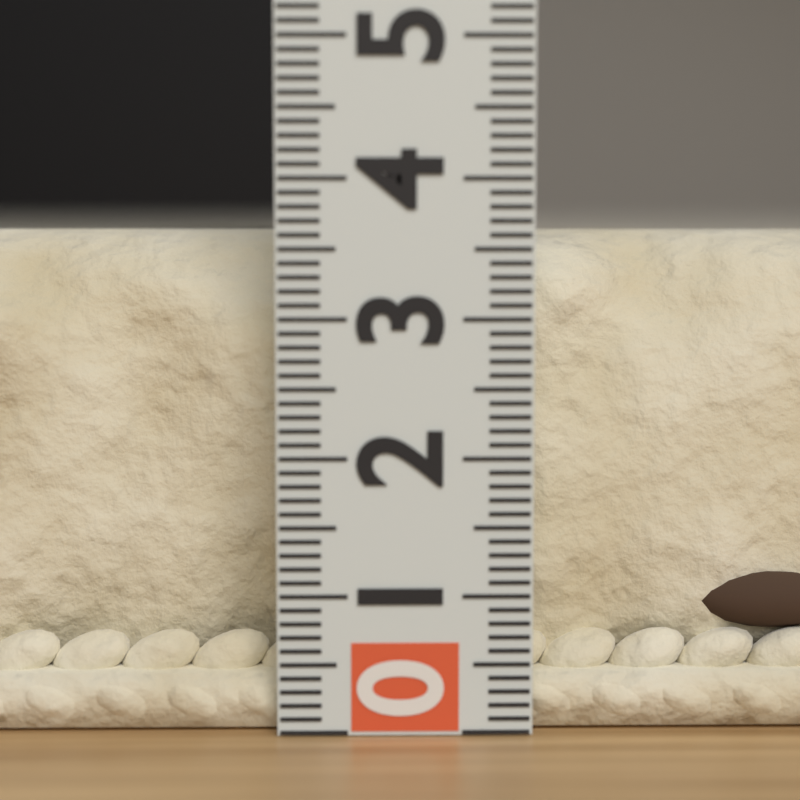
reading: 3.7 (no unit)
